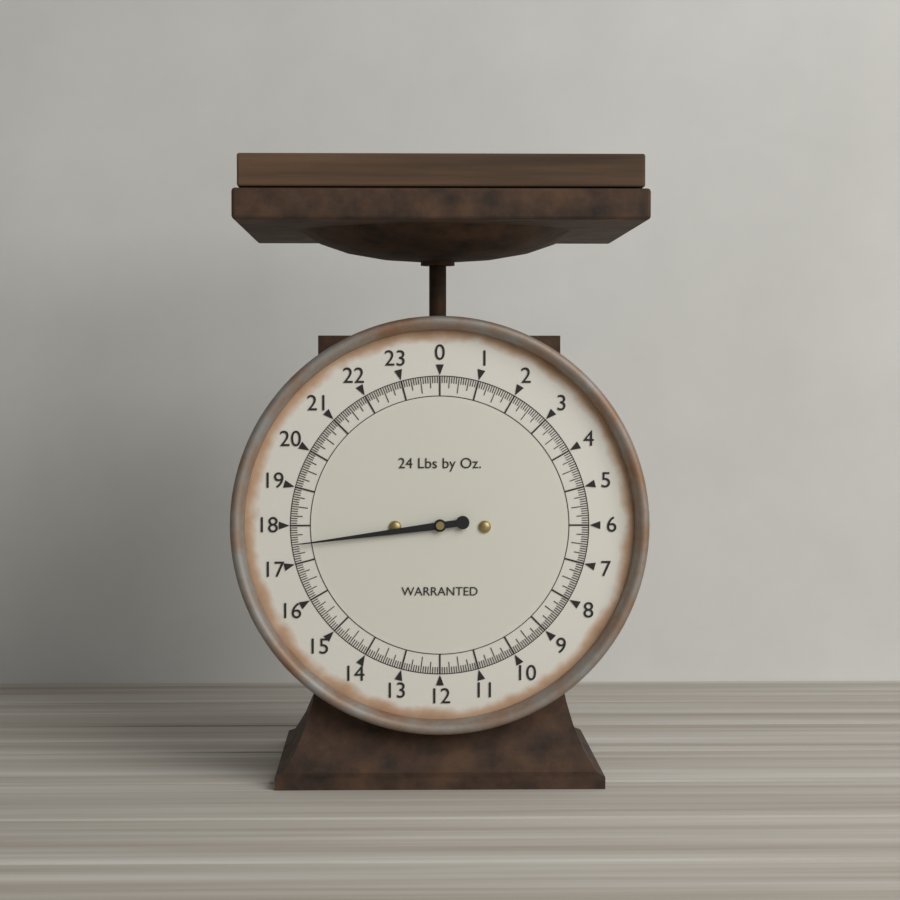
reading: 17.5000 lb
